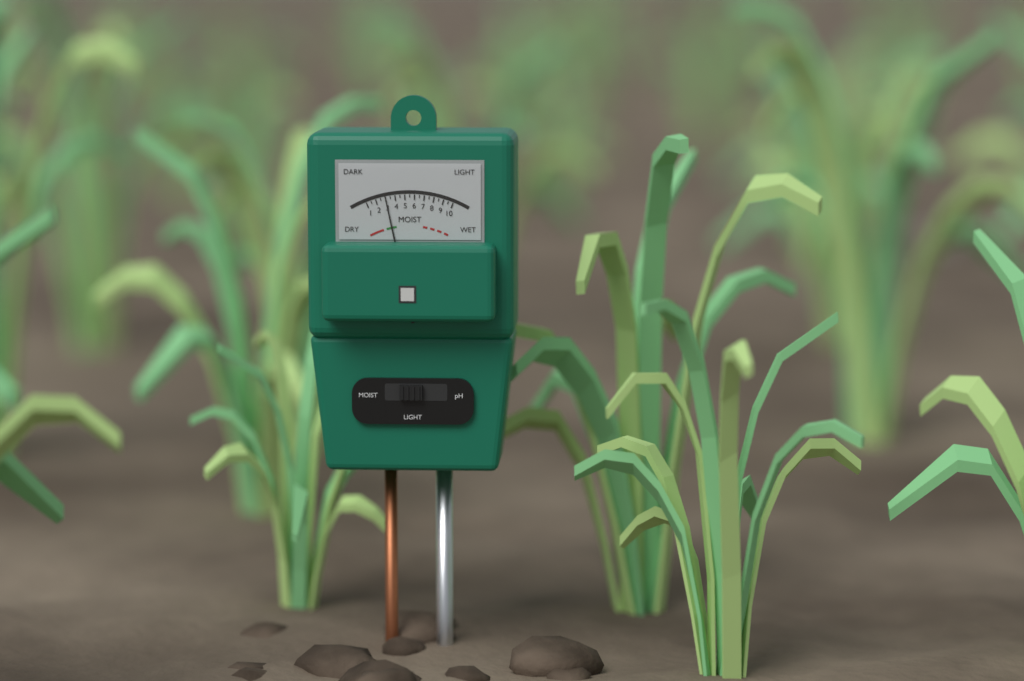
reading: 3.0 (no unit)
